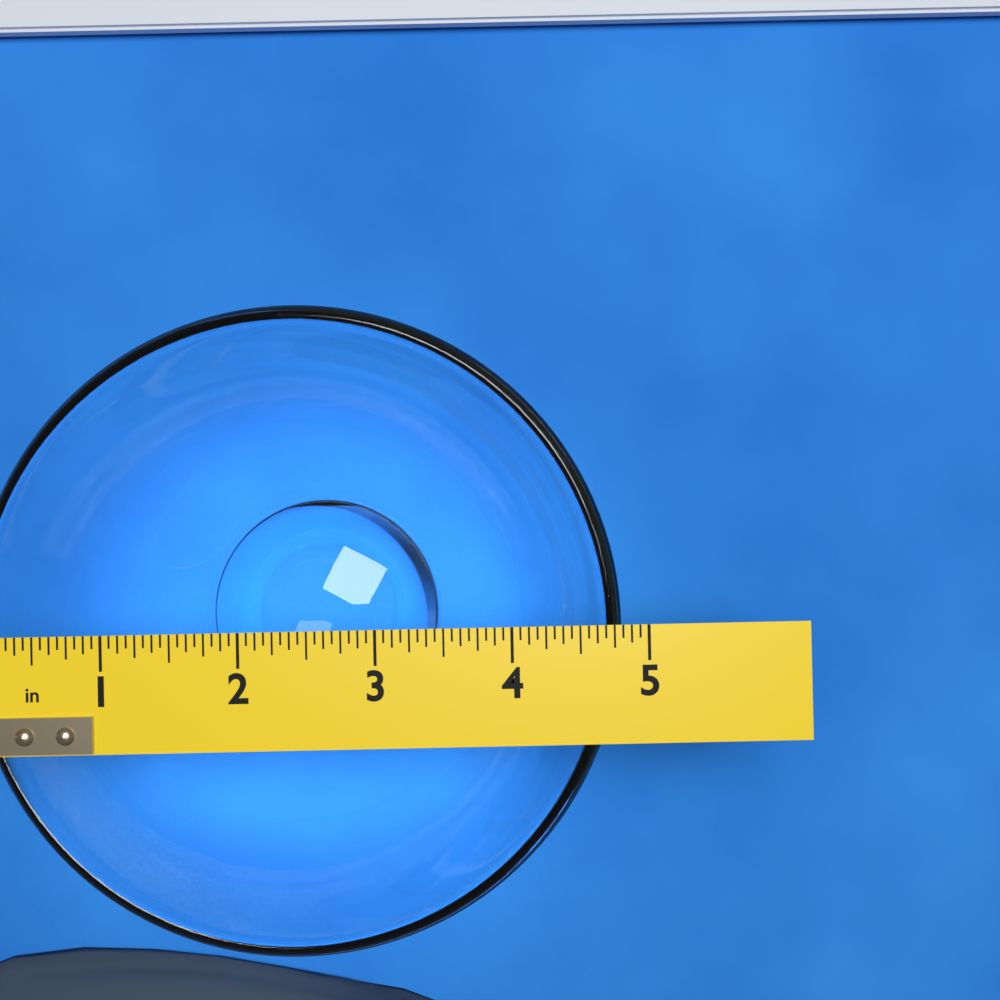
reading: 4.8125 in
